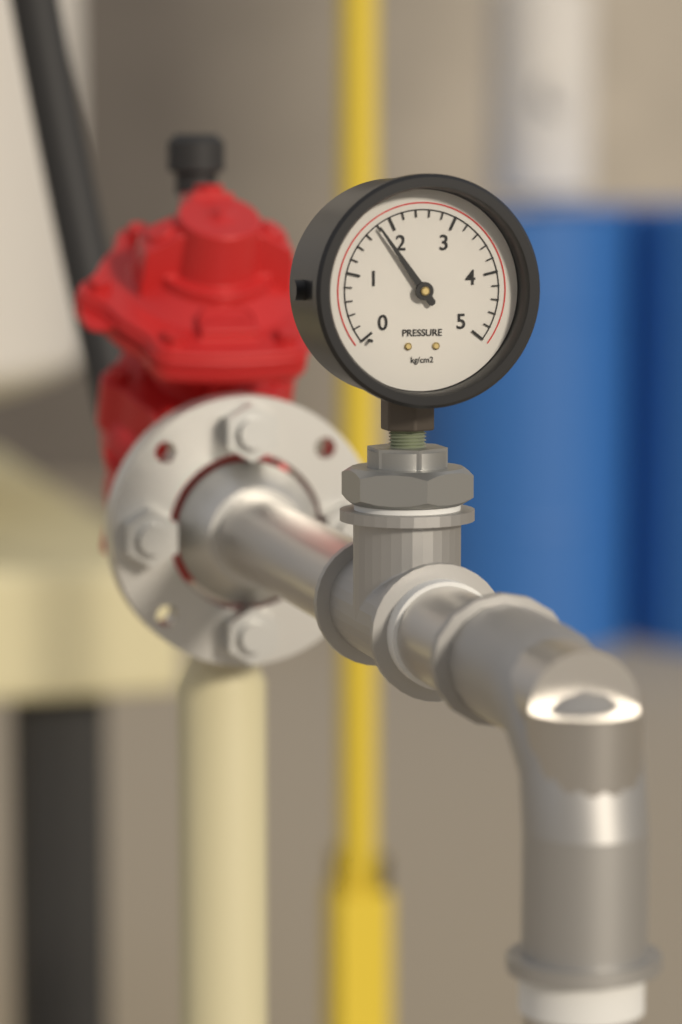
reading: 1.8 kg/cm2
